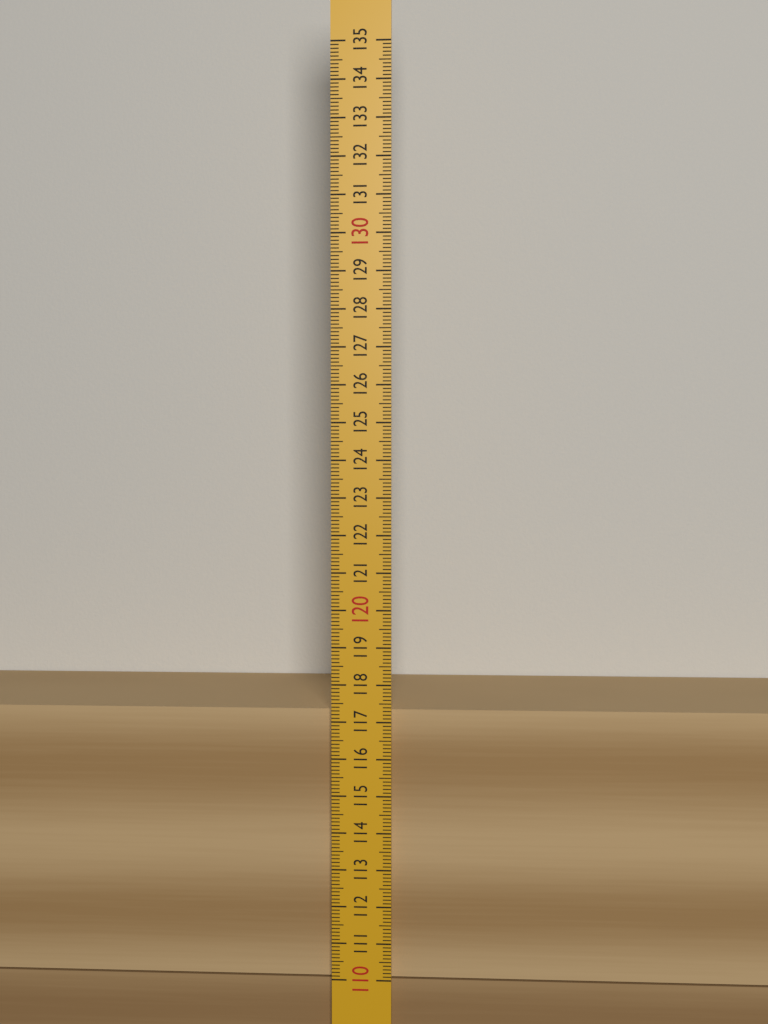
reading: 117.3 (no unit)
